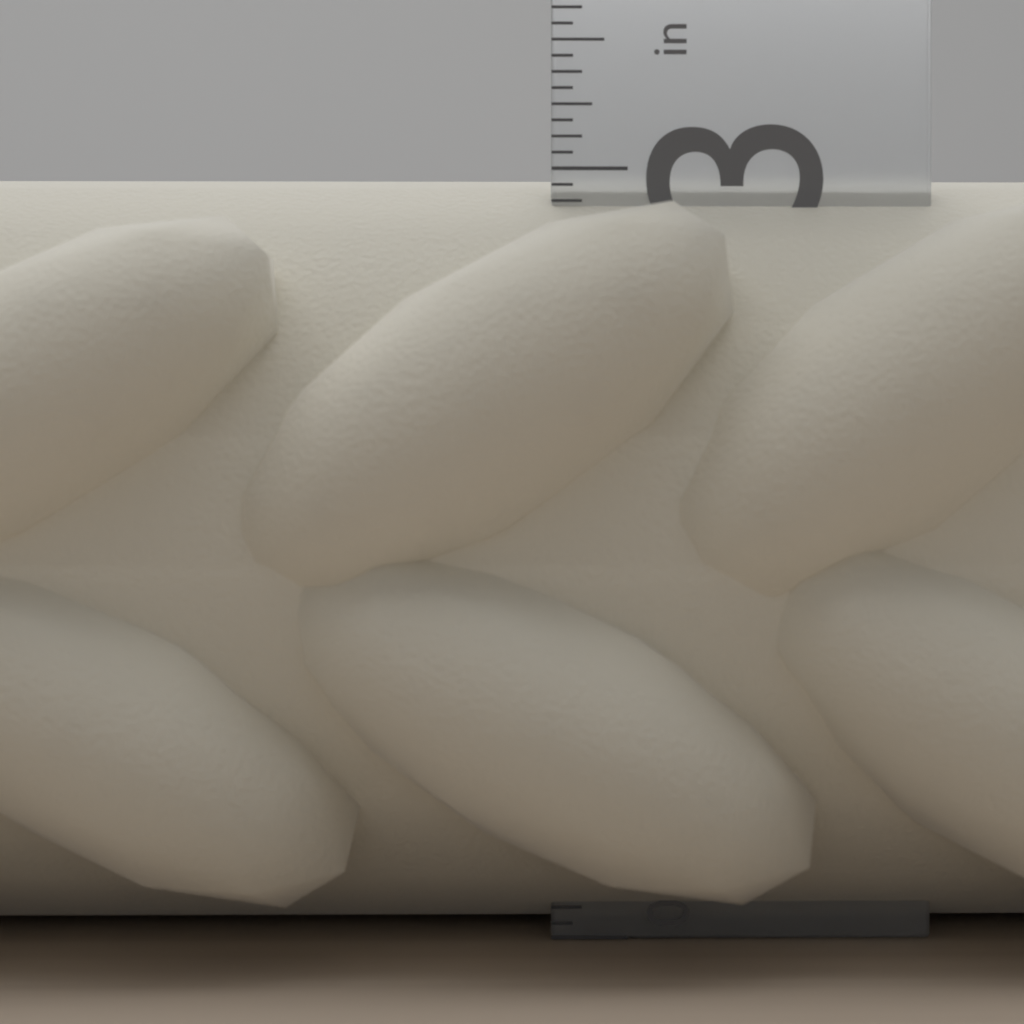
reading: 3.0000 in
